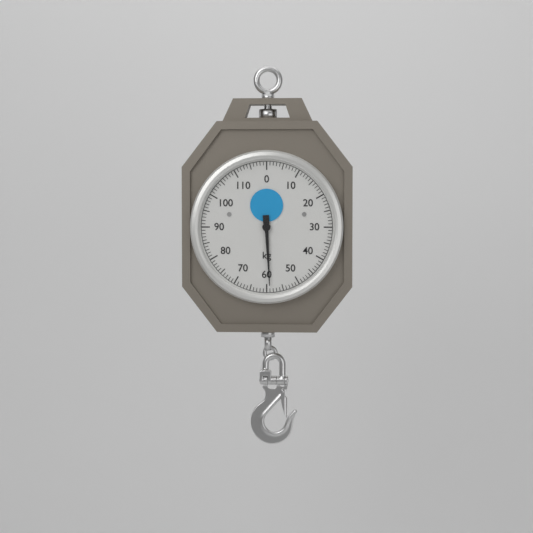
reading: 59 kg
